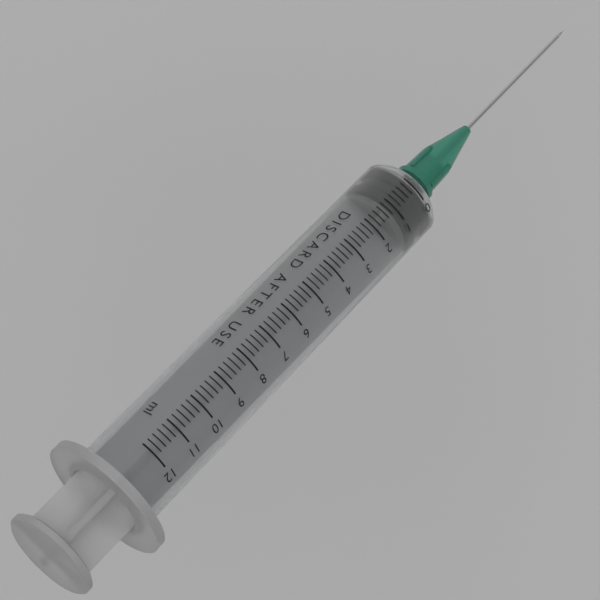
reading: 0.0 ml
